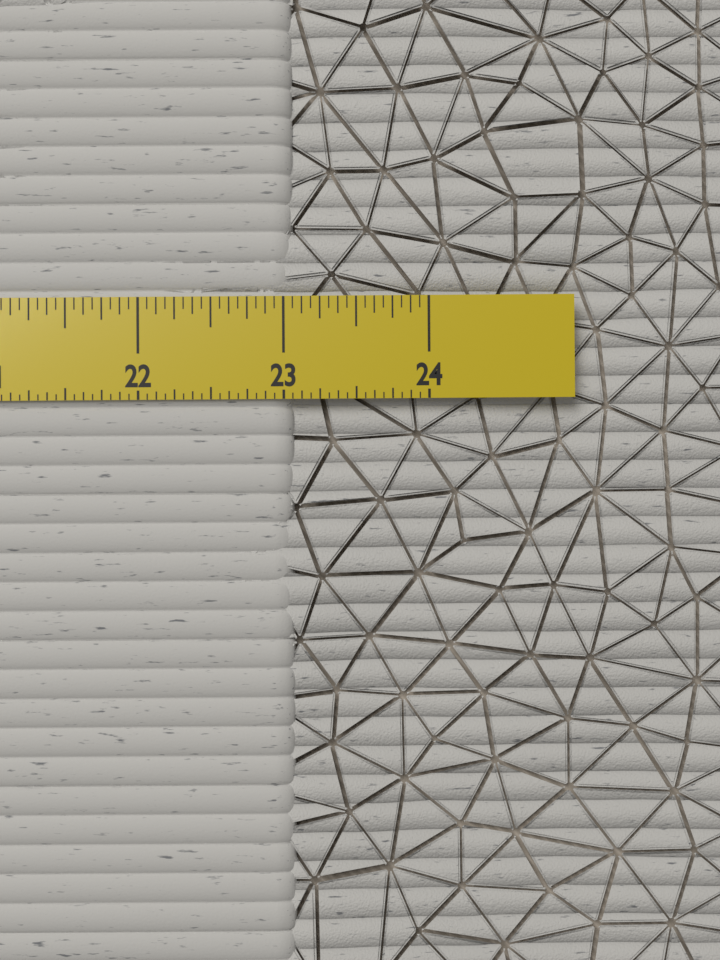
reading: 23.0625 in
